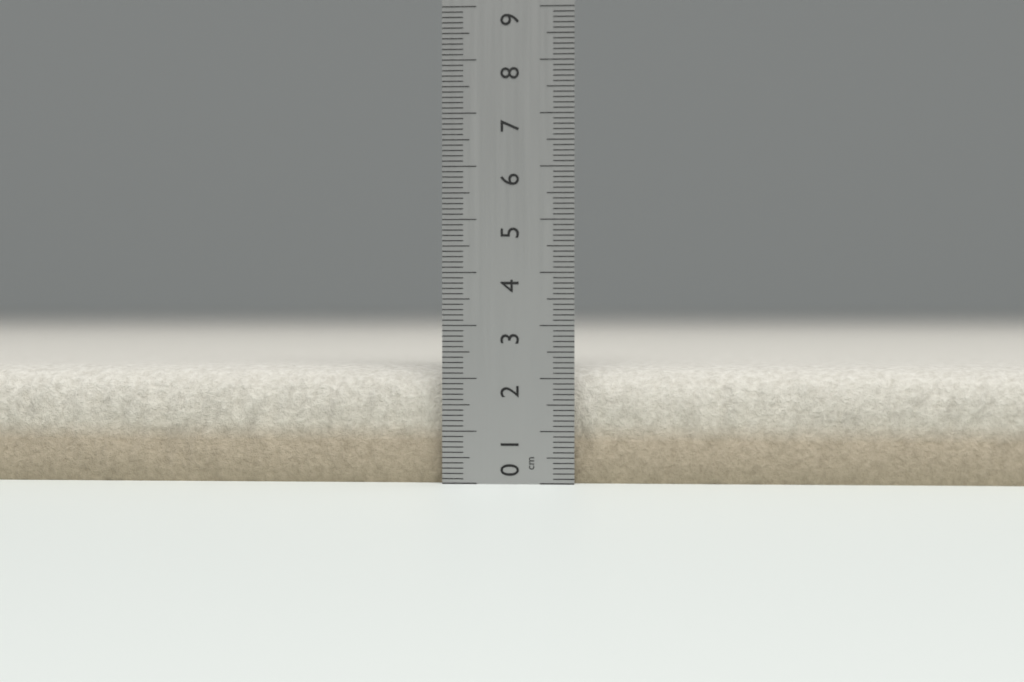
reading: 2.2 cm
